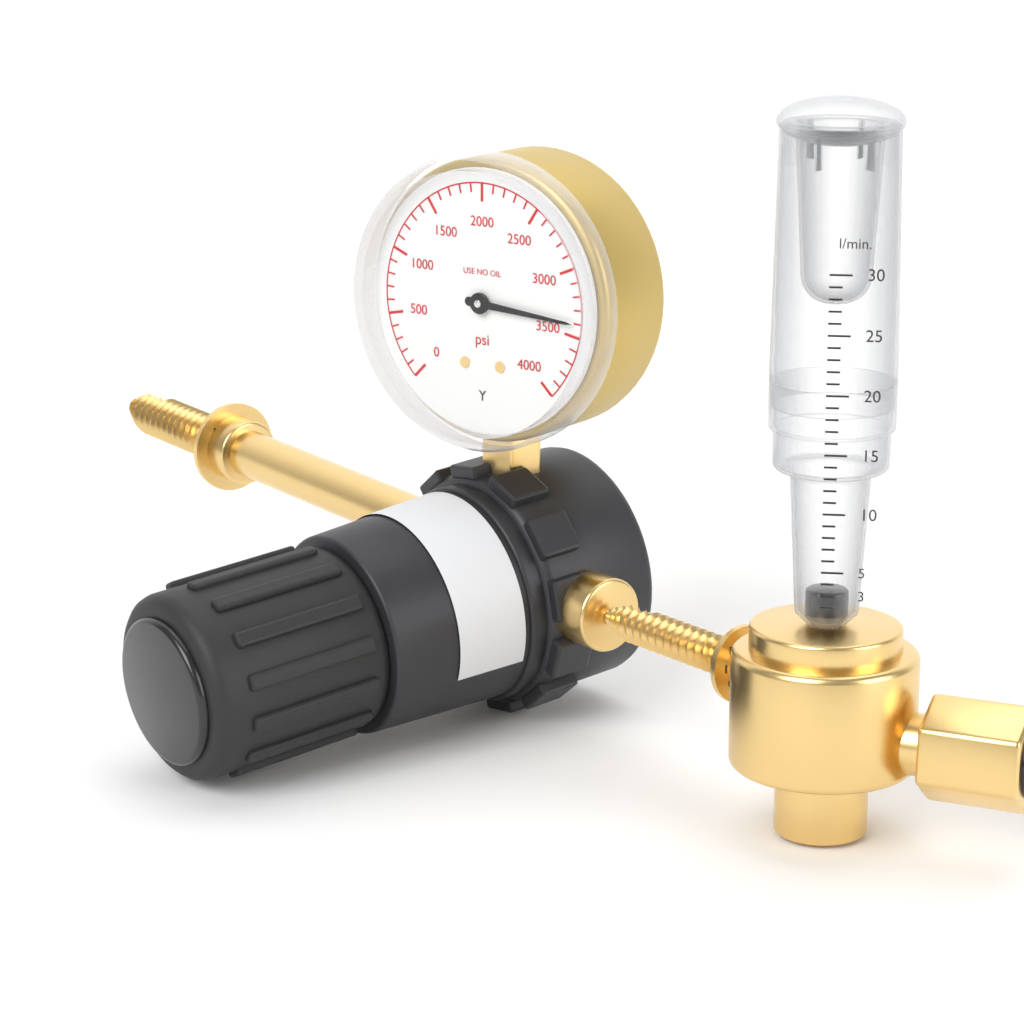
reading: 3400 psi
